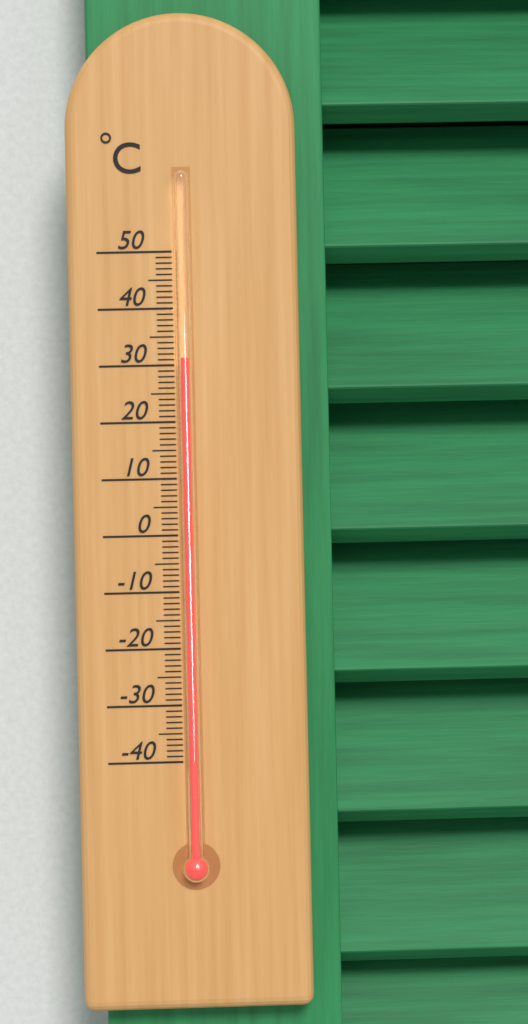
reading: 31 °C
